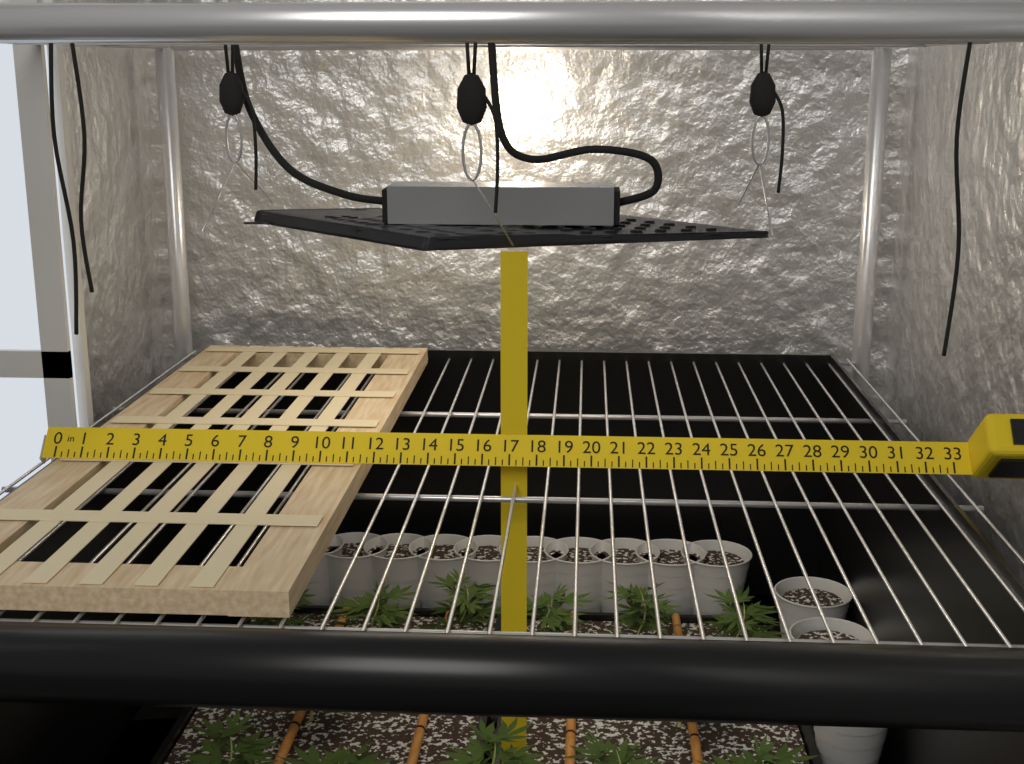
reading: 11.50 in
